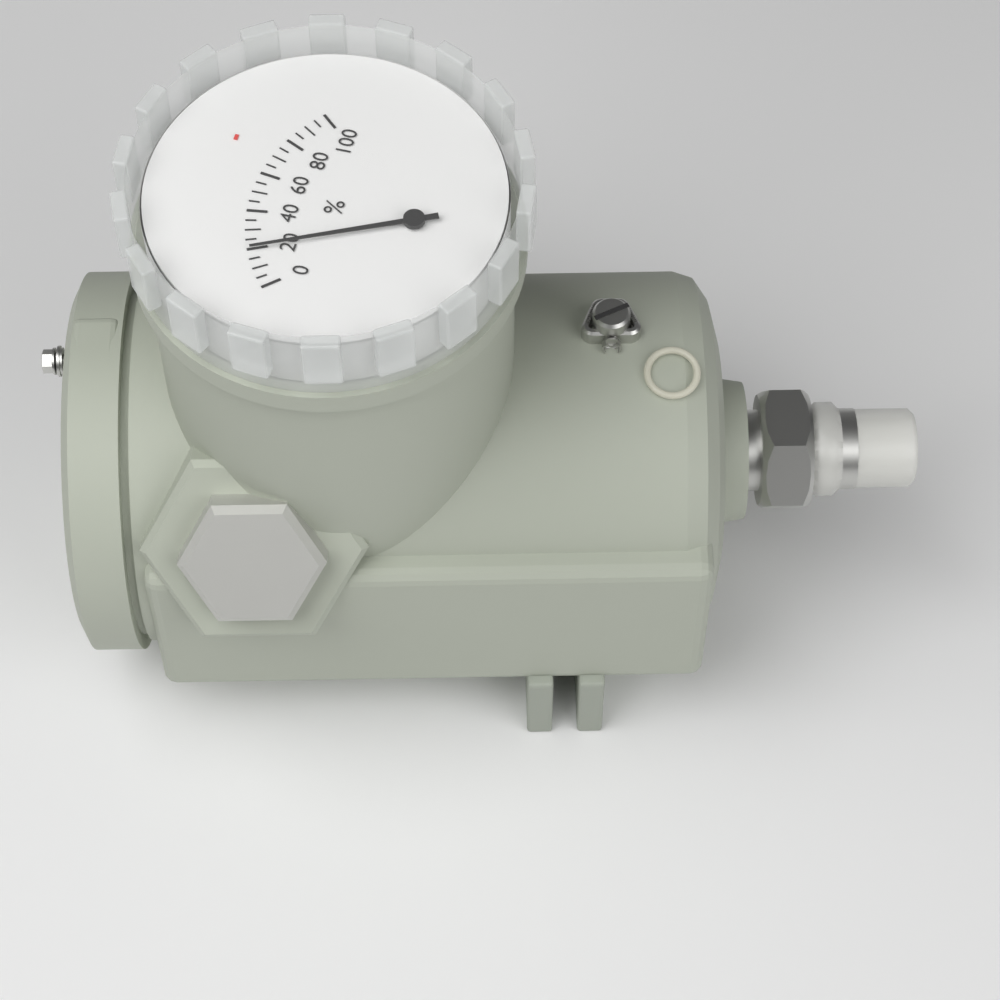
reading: 20 %
